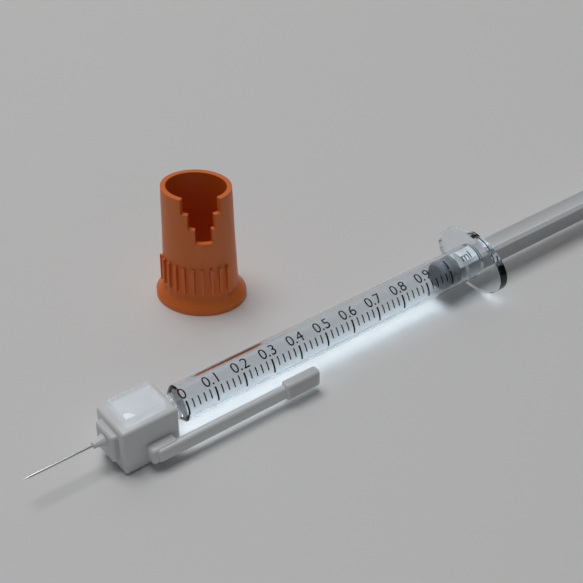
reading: 0.98 ml
